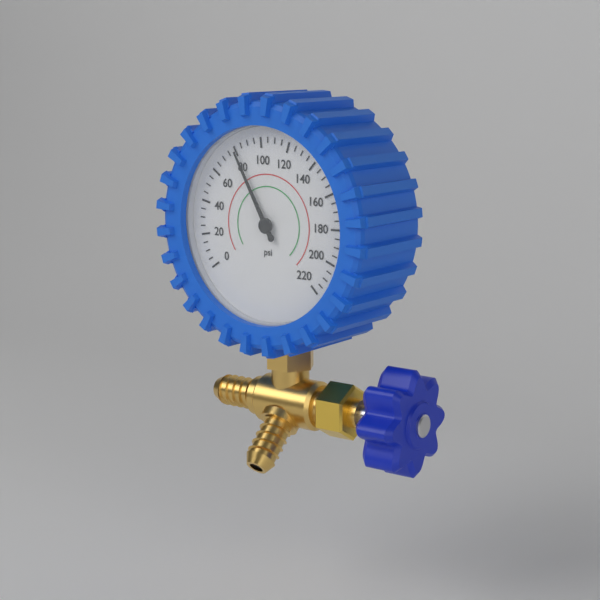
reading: 80 psi
